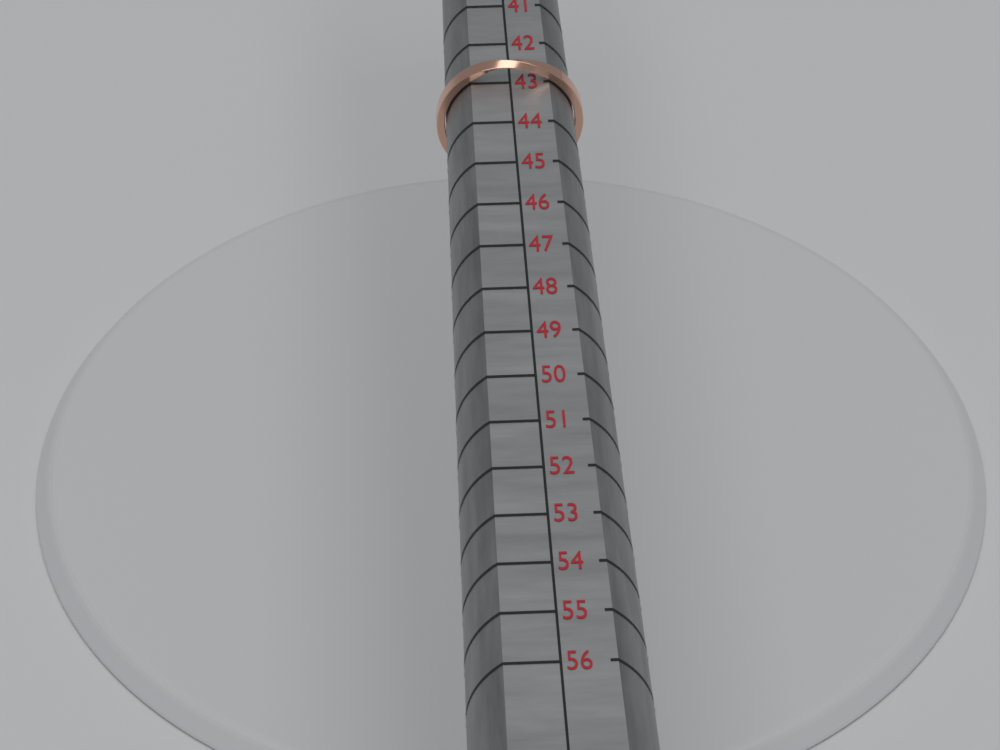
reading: 43 (no unit)
